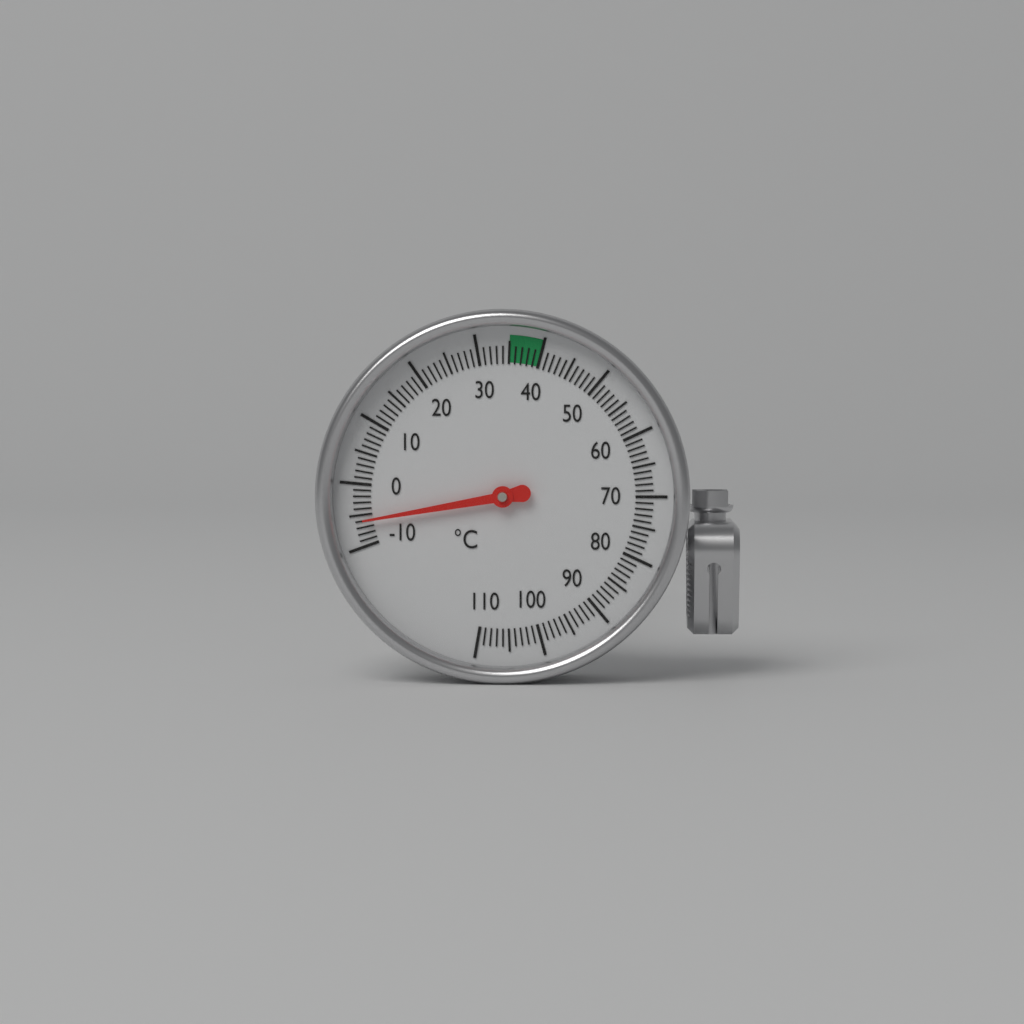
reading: -6 °C
